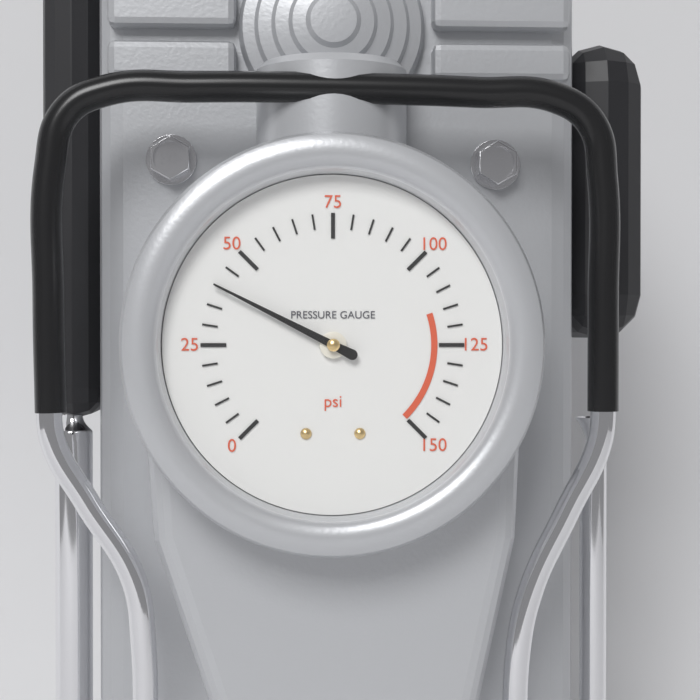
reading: 40 psi
